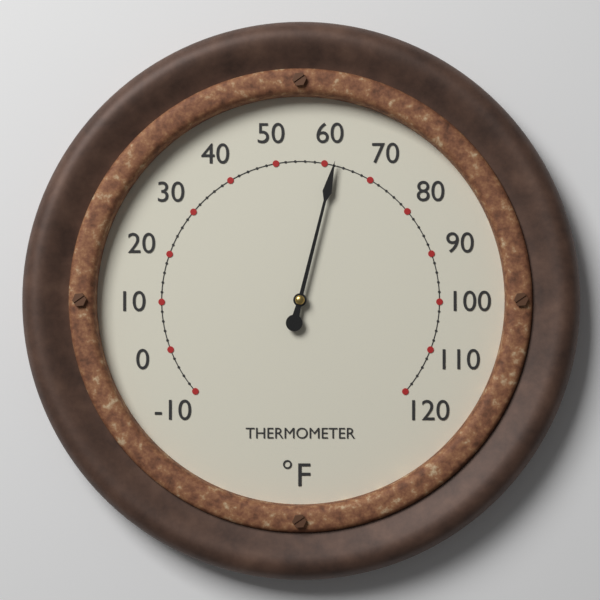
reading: 62 °F
